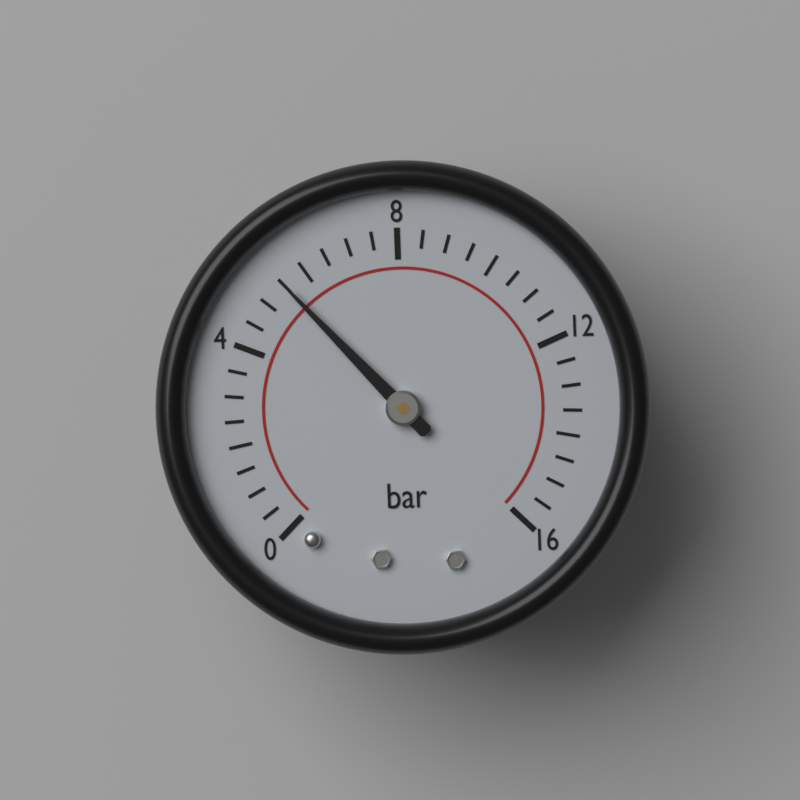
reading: 5.5 bar
